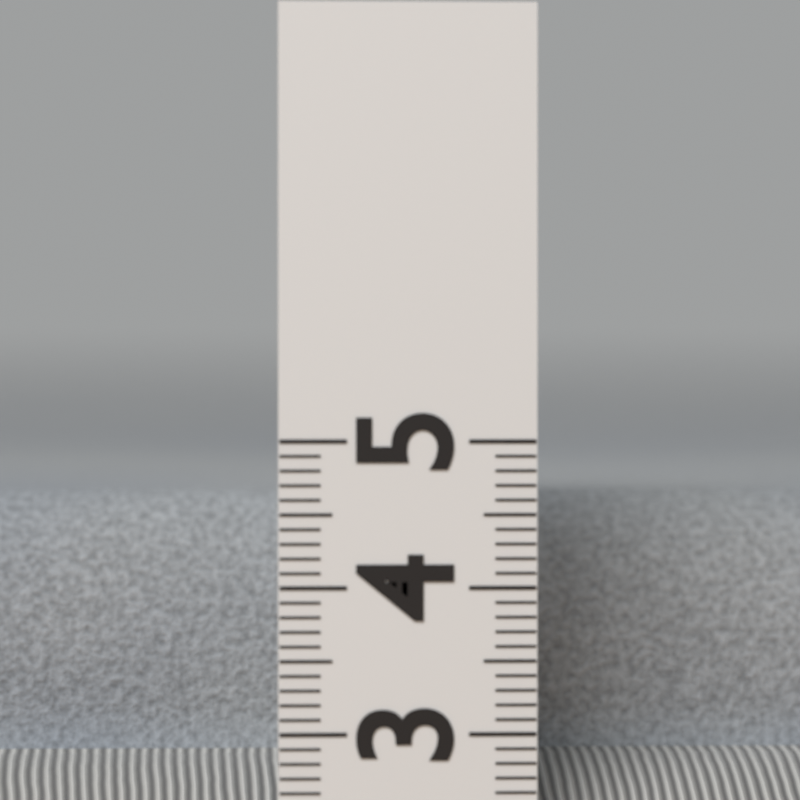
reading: 4.6 (no unit)
